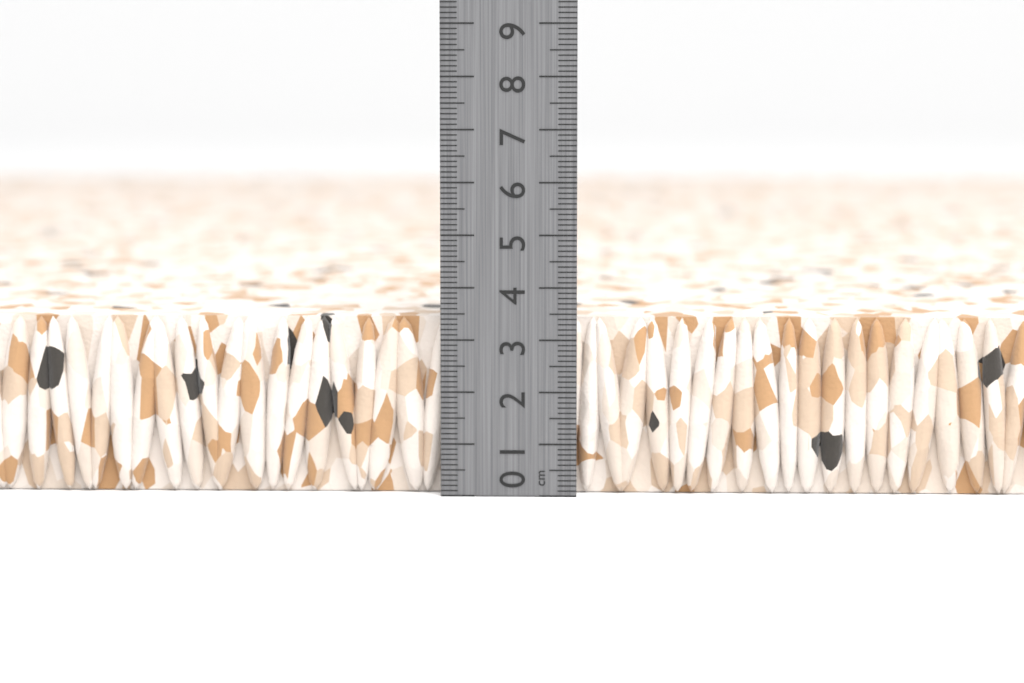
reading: 3.4 cm
